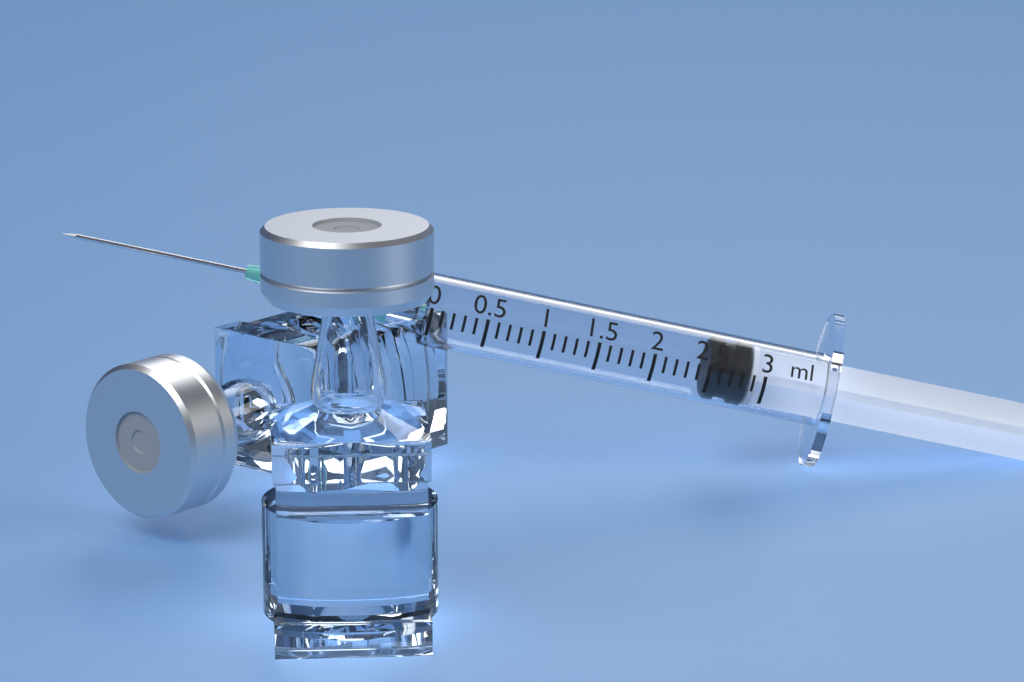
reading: 2.5 ml
